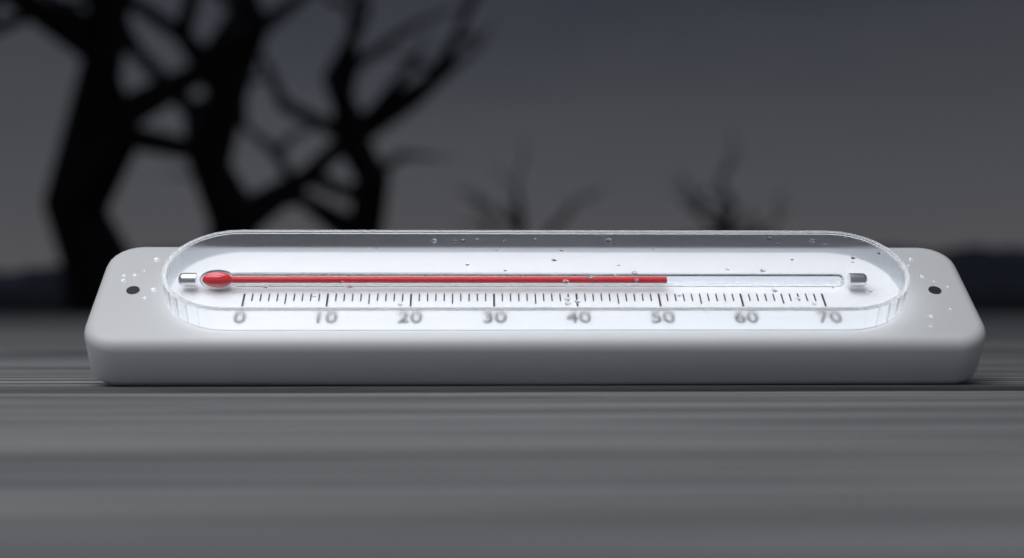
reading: 51 (no unit)
